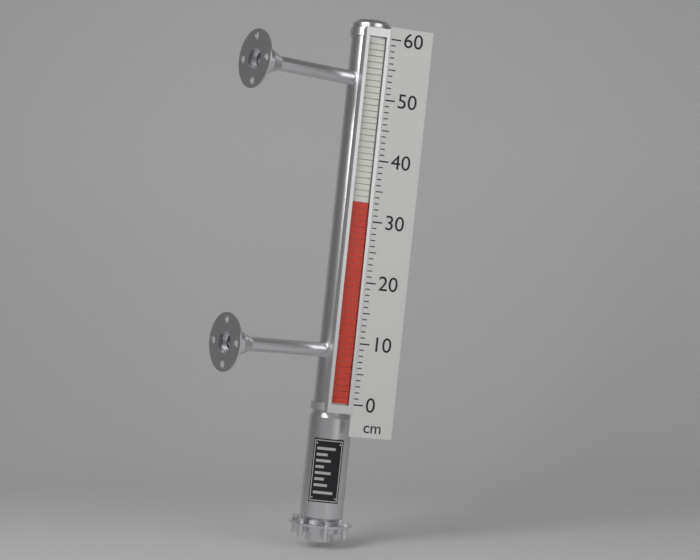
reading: 33 cm
